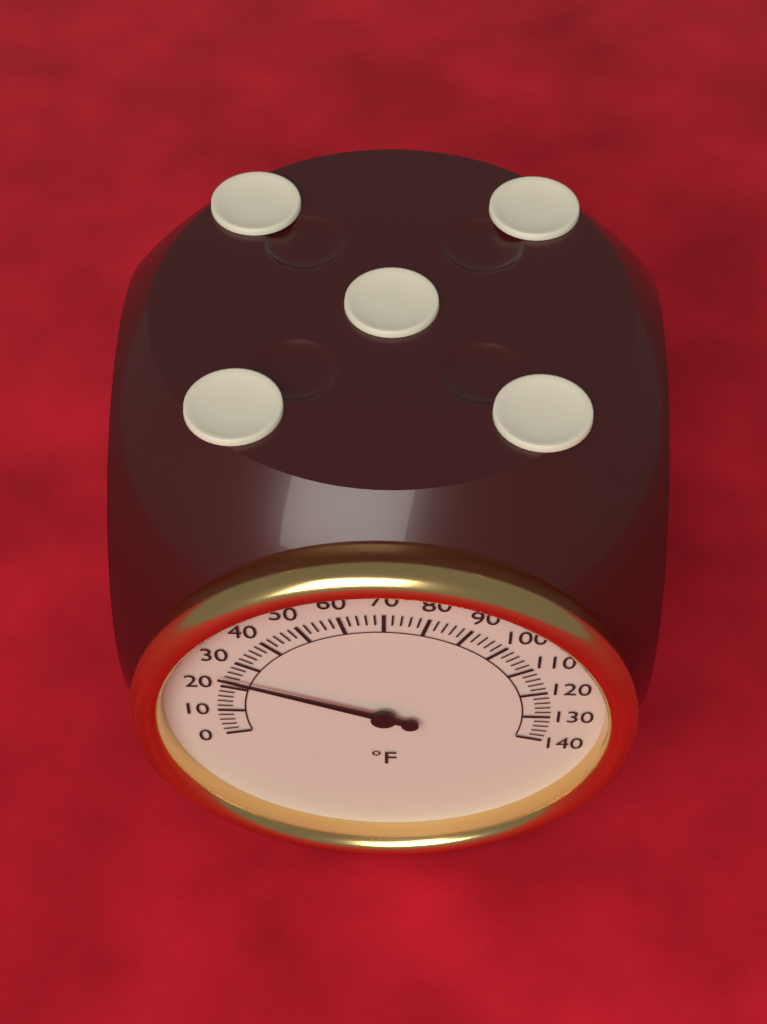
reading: 24 °F
